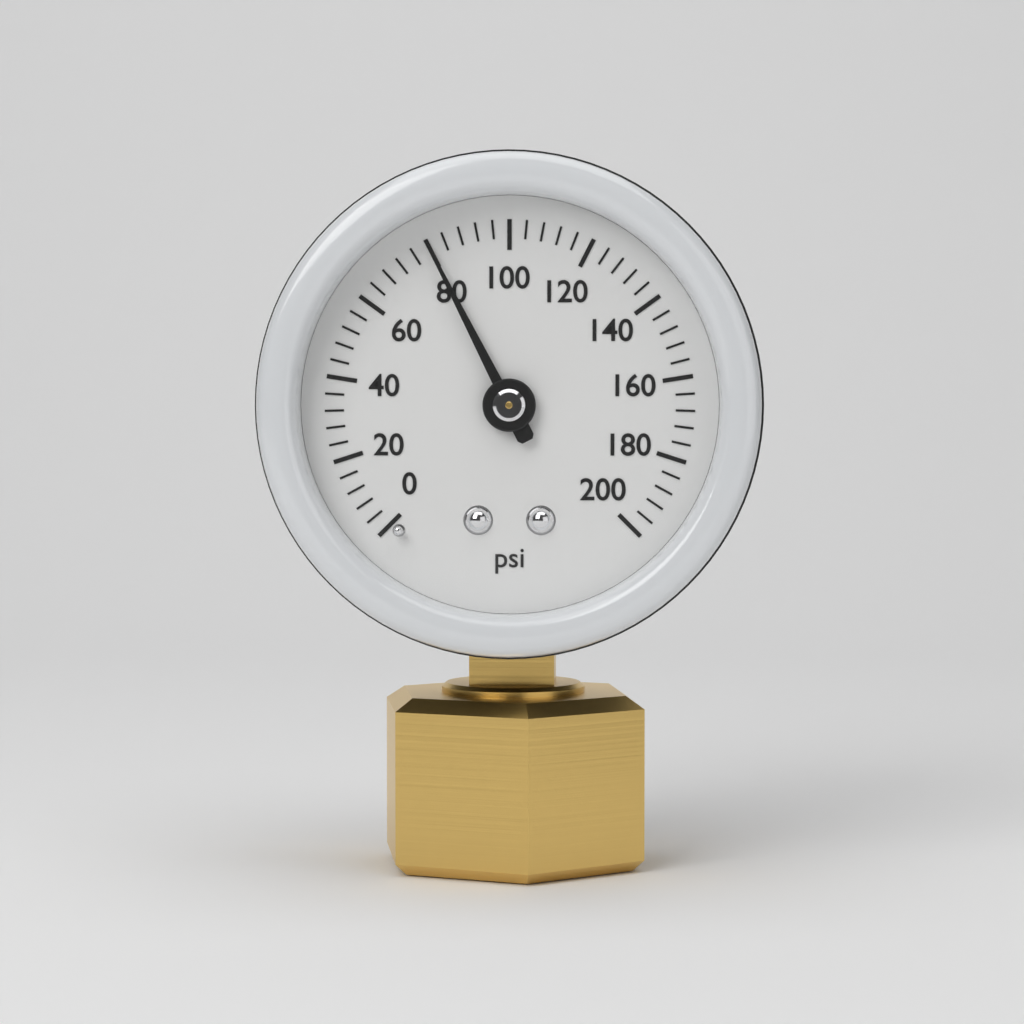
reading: 80 psi
